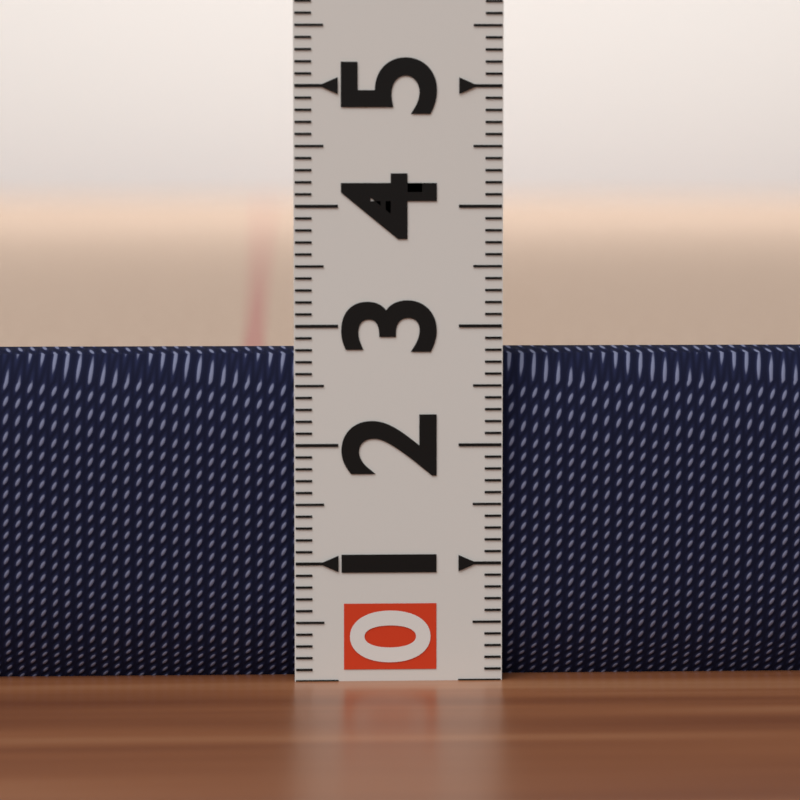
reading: 2.8 (no unit)
